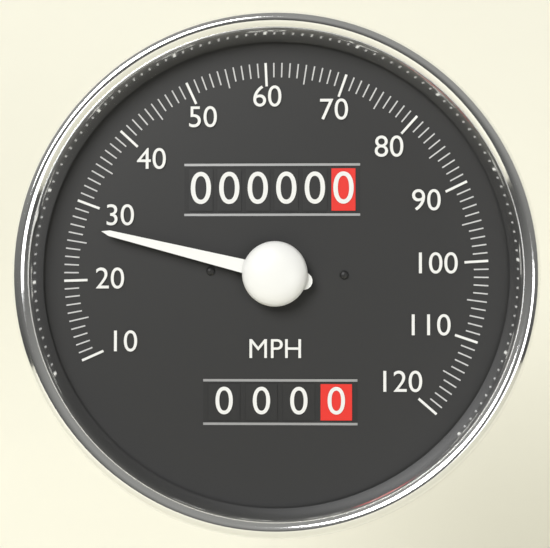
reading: 27 MPH
